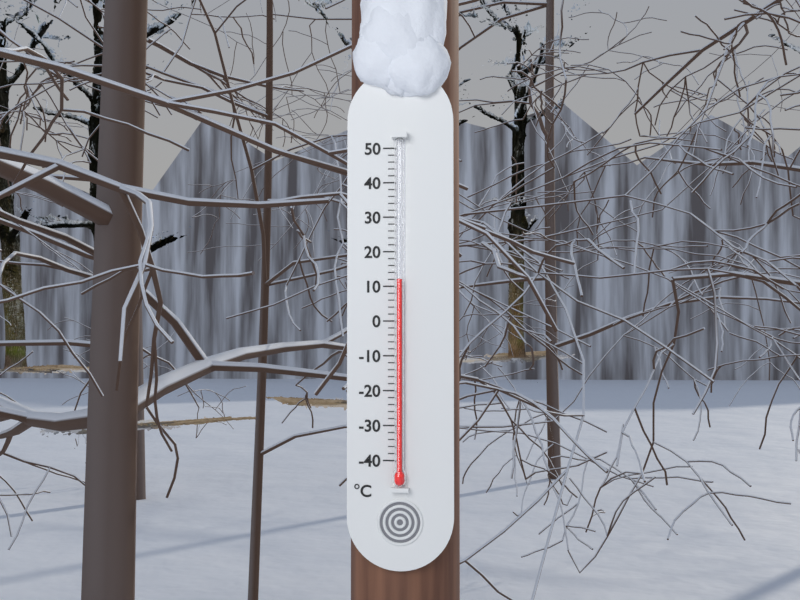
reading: 12 °C
